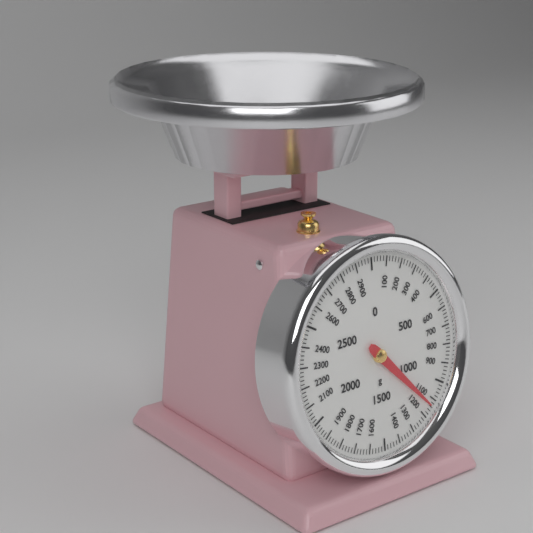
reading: 1140 g
